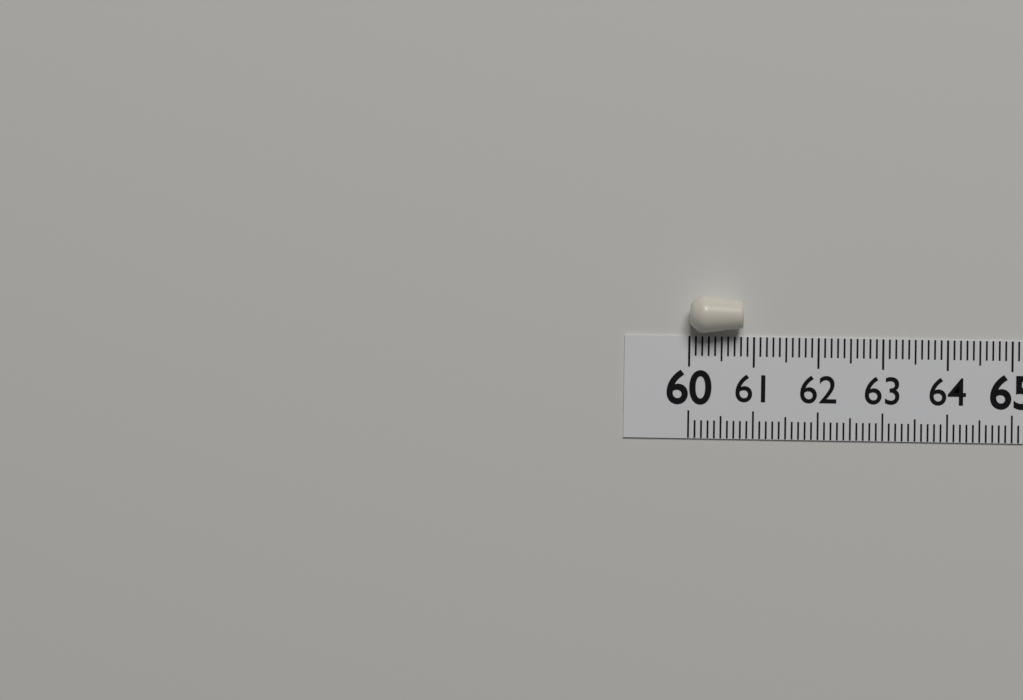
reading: 60.8 (no unit)
